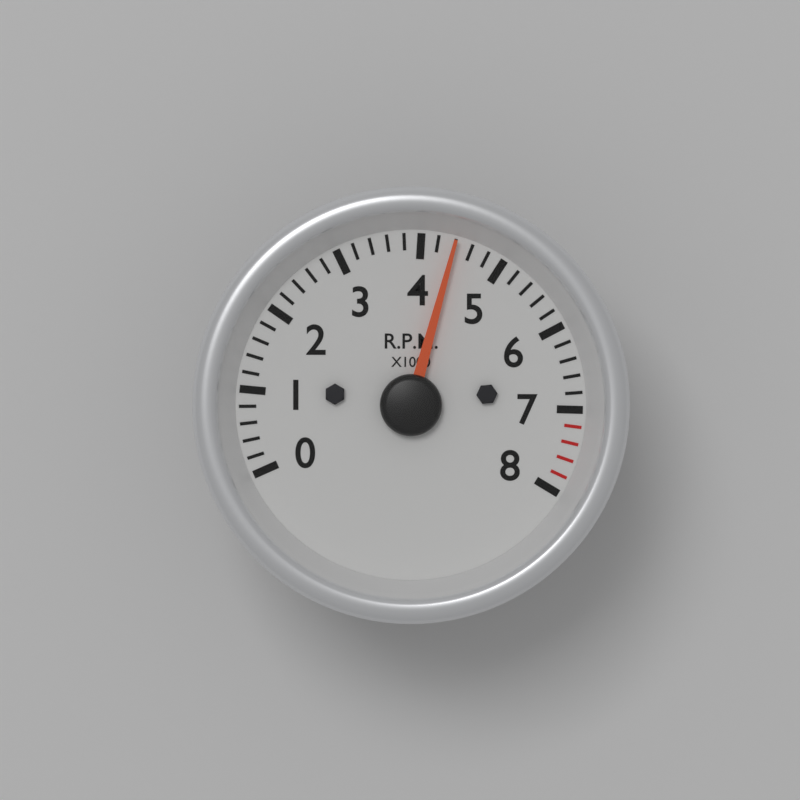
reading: 4400 RPM
